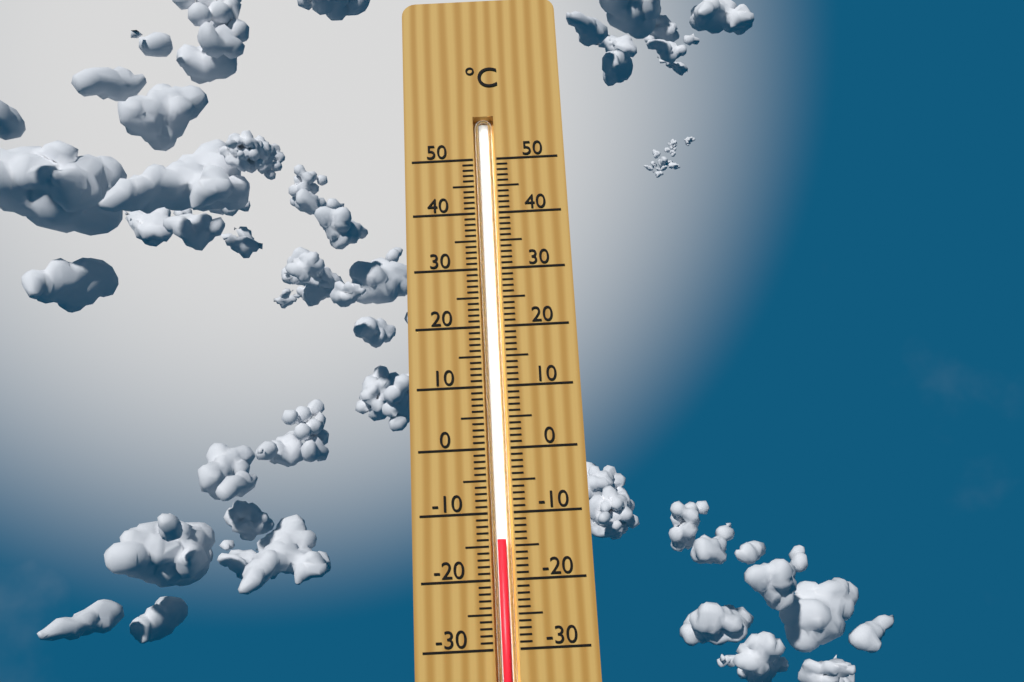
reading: -14 °C
